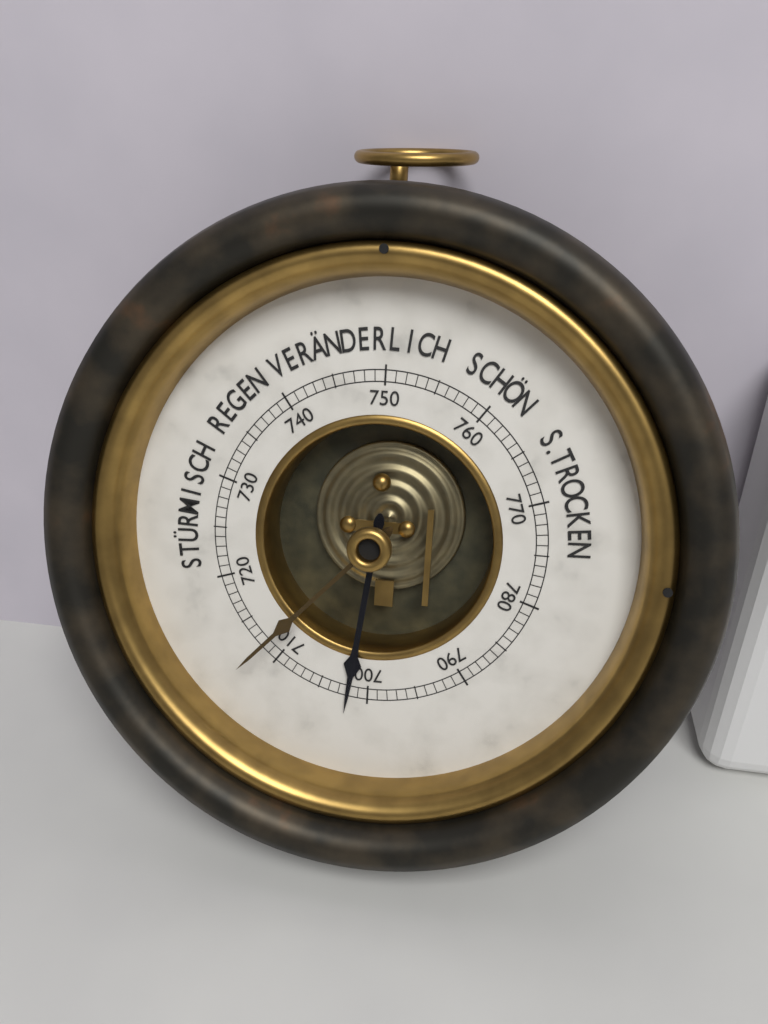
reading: 702 mmHg
